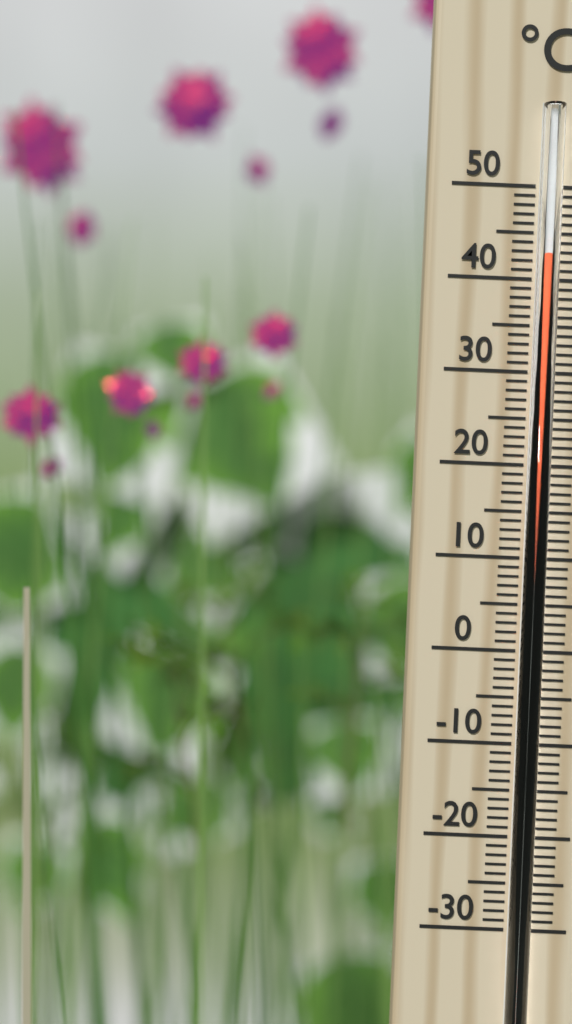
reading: 42.5 °C
